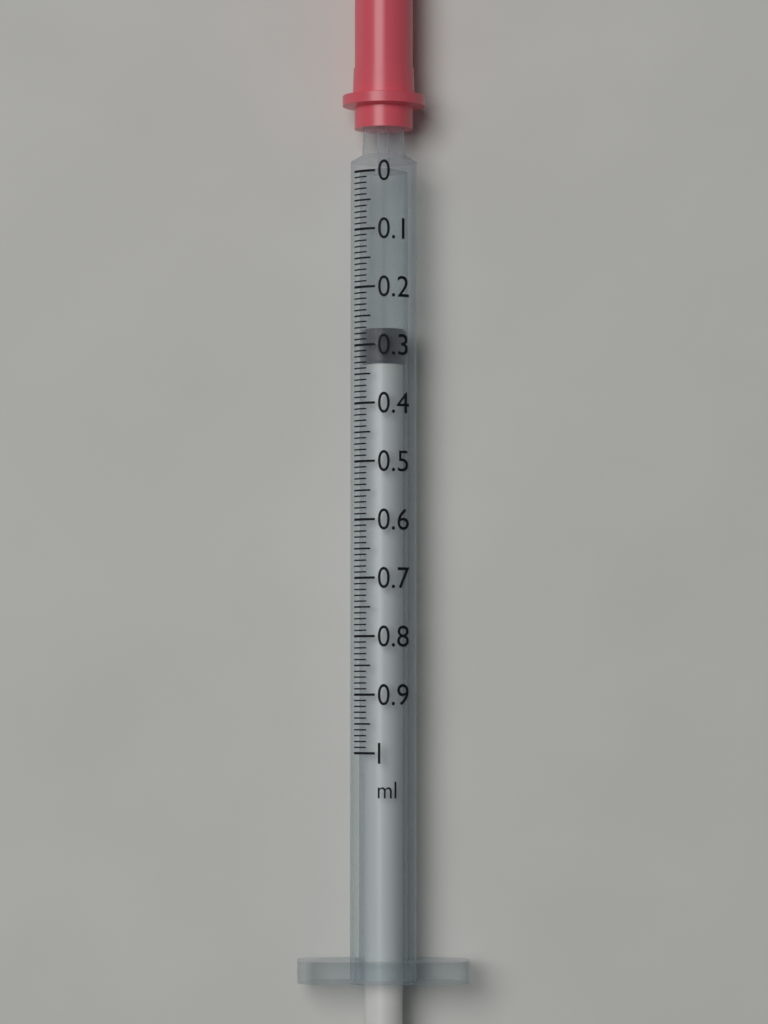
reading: 0.27 ml
